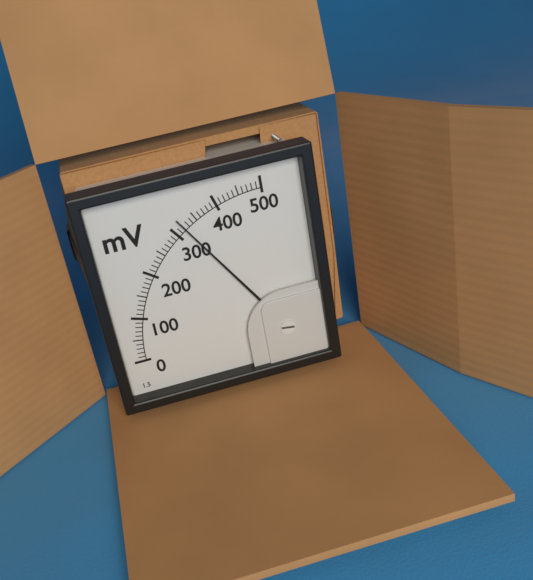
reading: 320 mV
